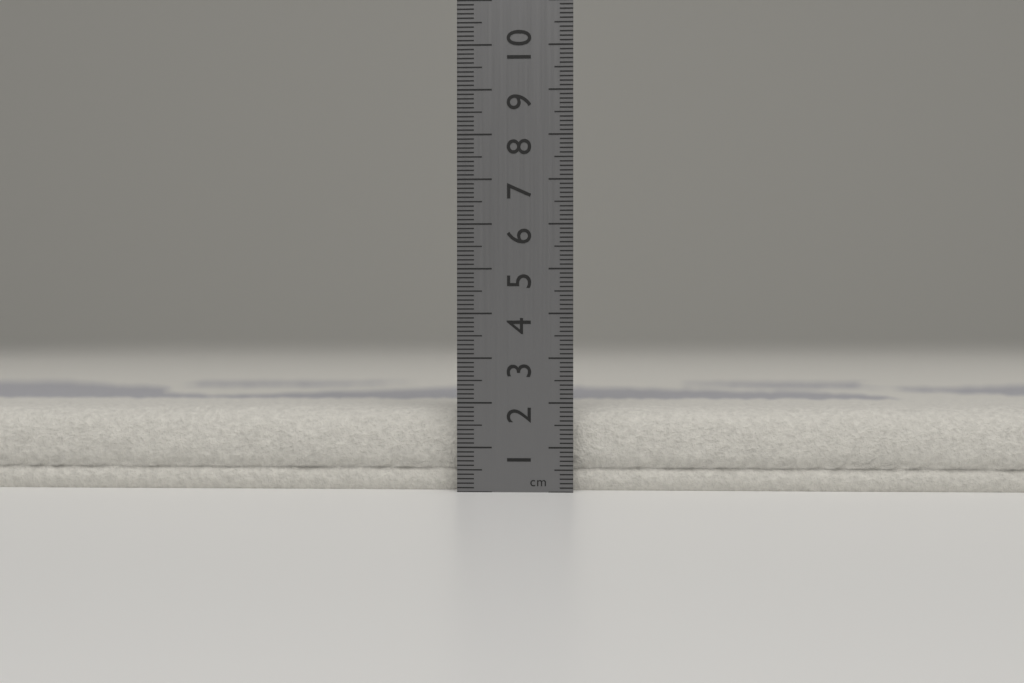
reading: 1.9 cm
